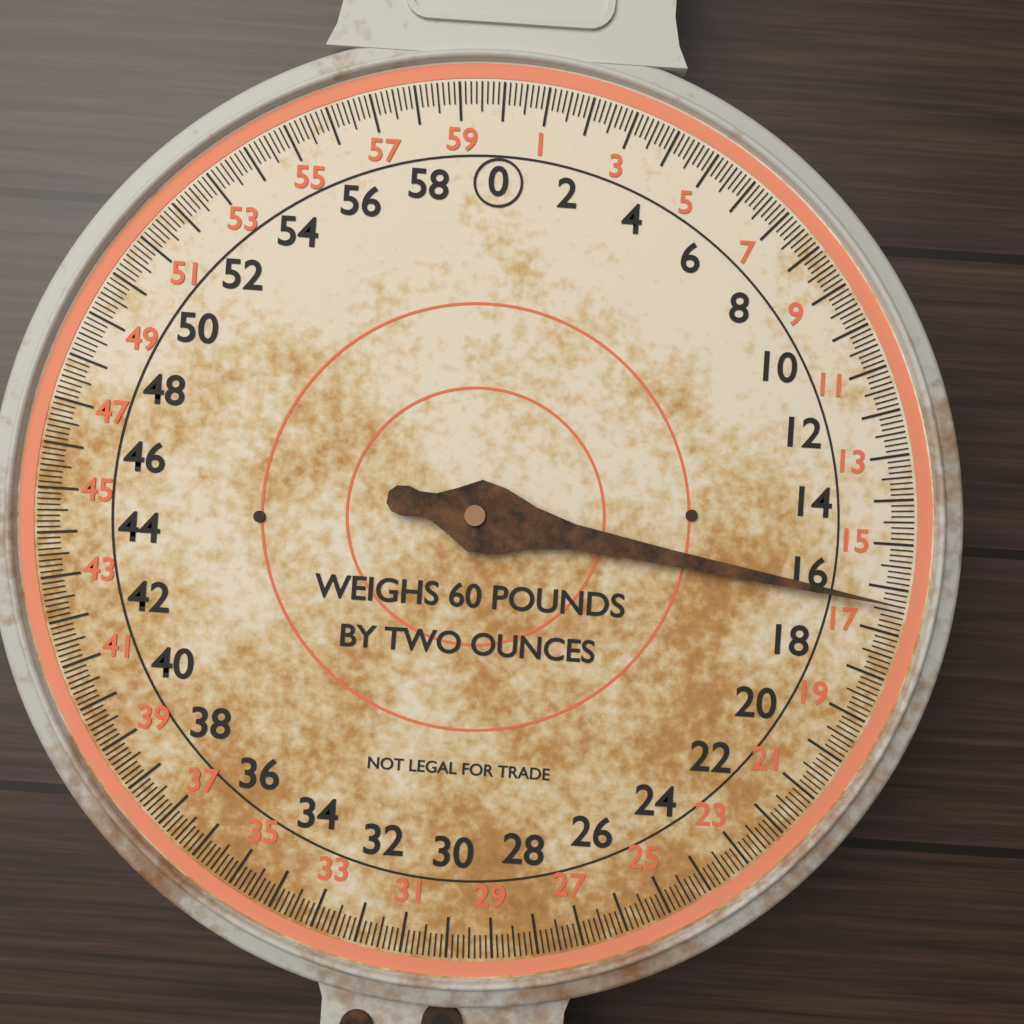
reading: 16.375 lb
